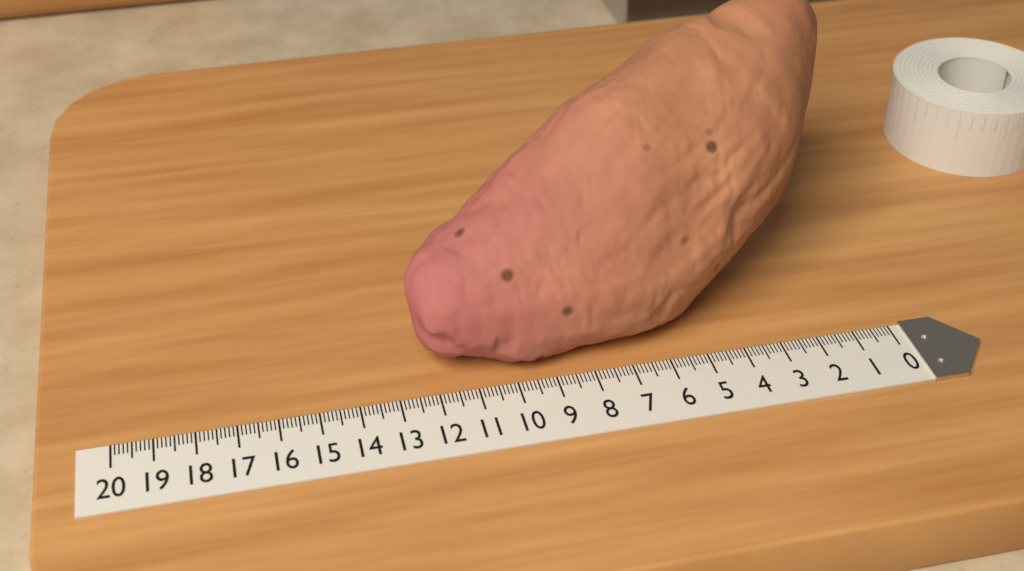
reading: 12.5 (no unit)
